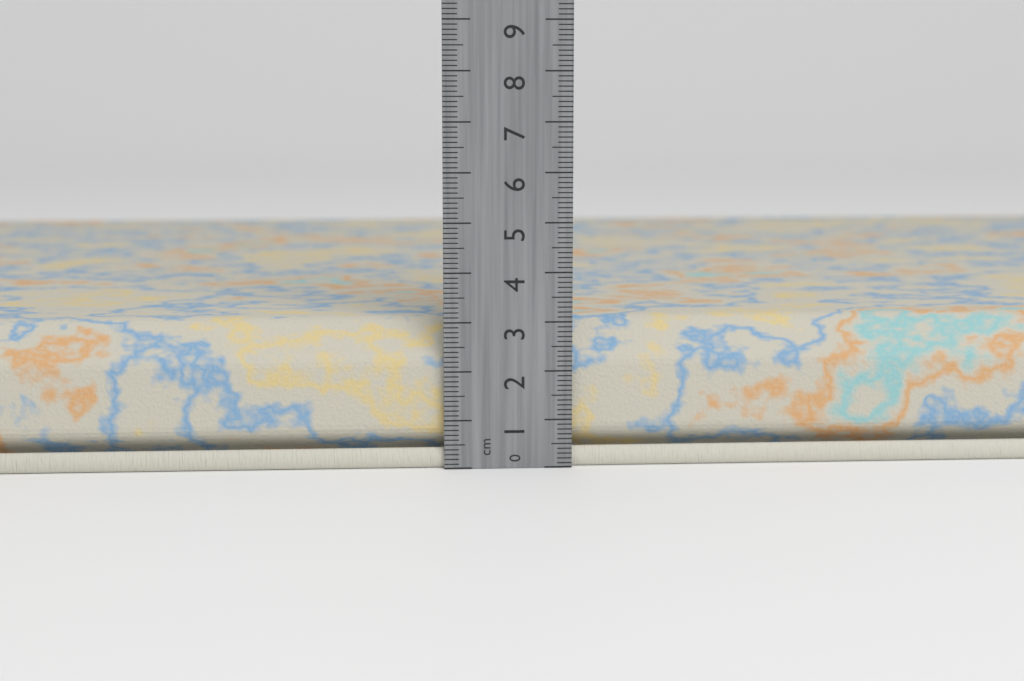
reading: 3.0 cm
